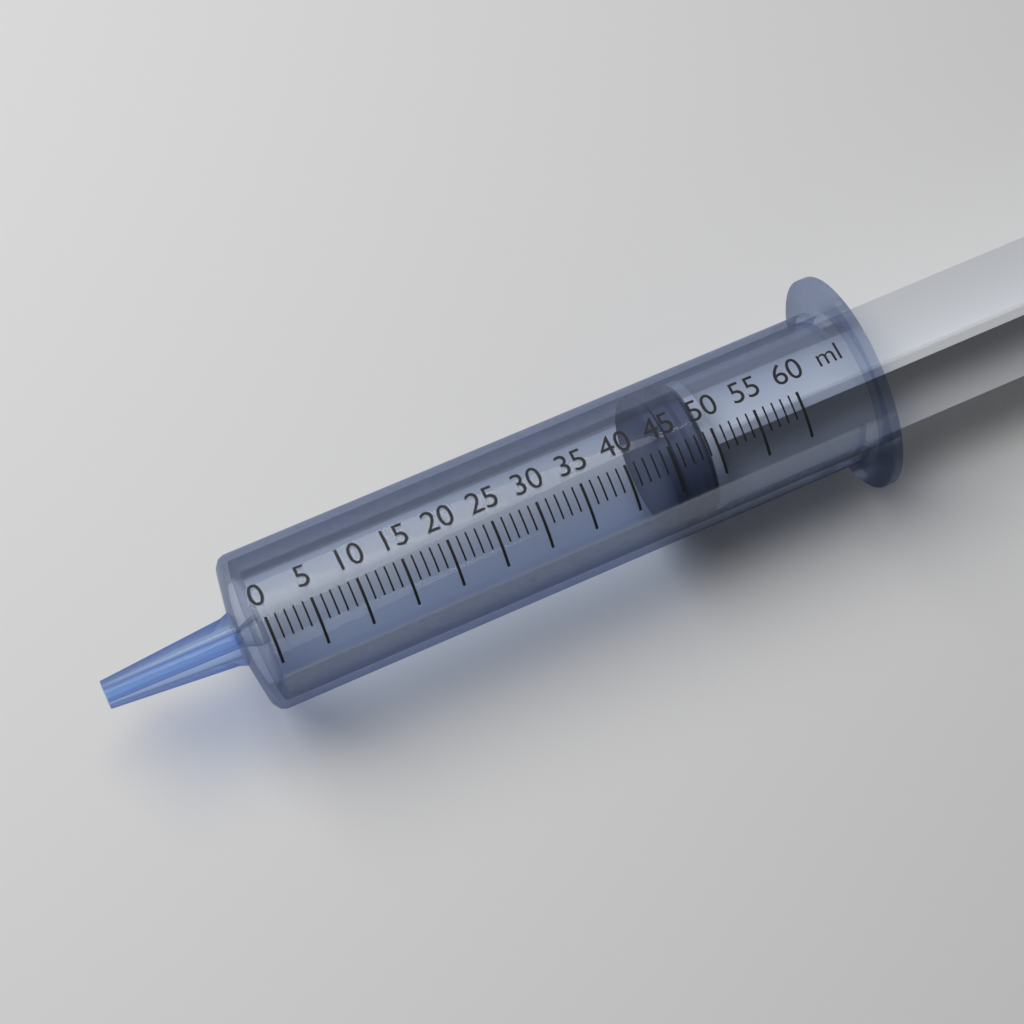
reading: 44 ml
